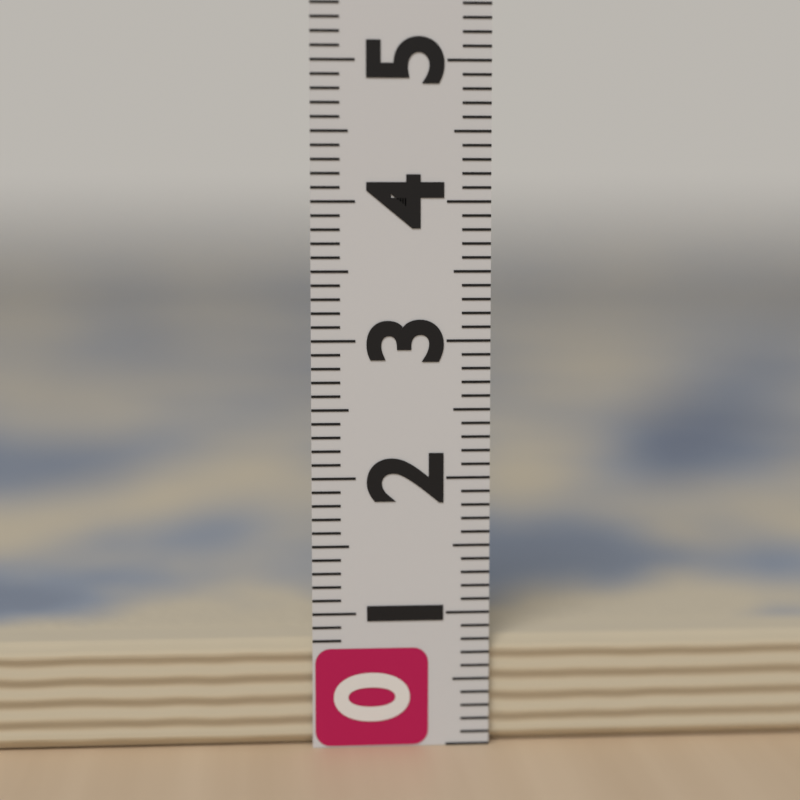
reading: 0.8 (no unit)
